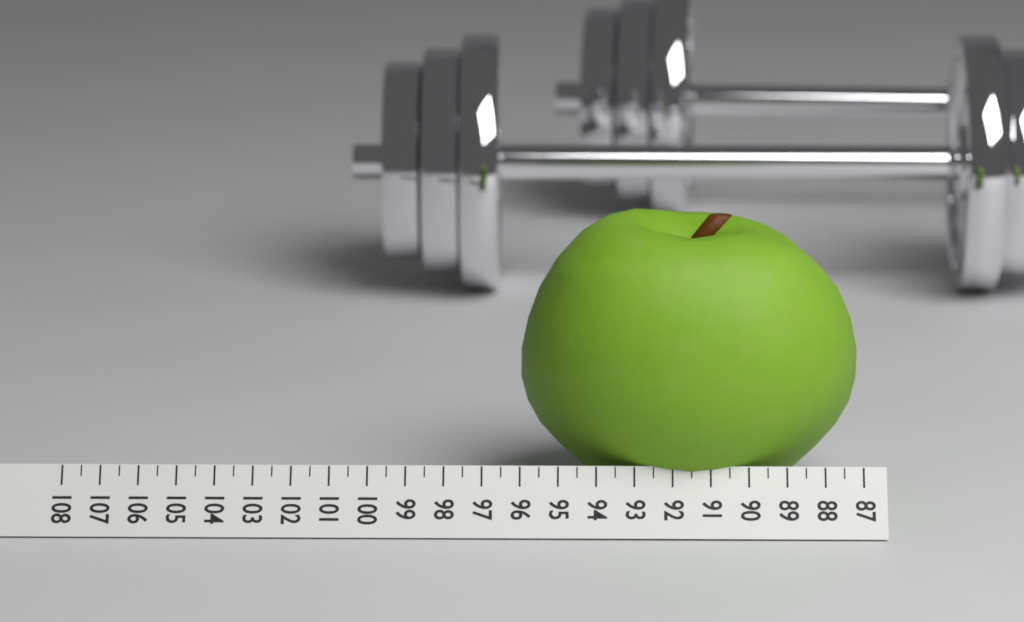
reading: 96.0 (no unit)
